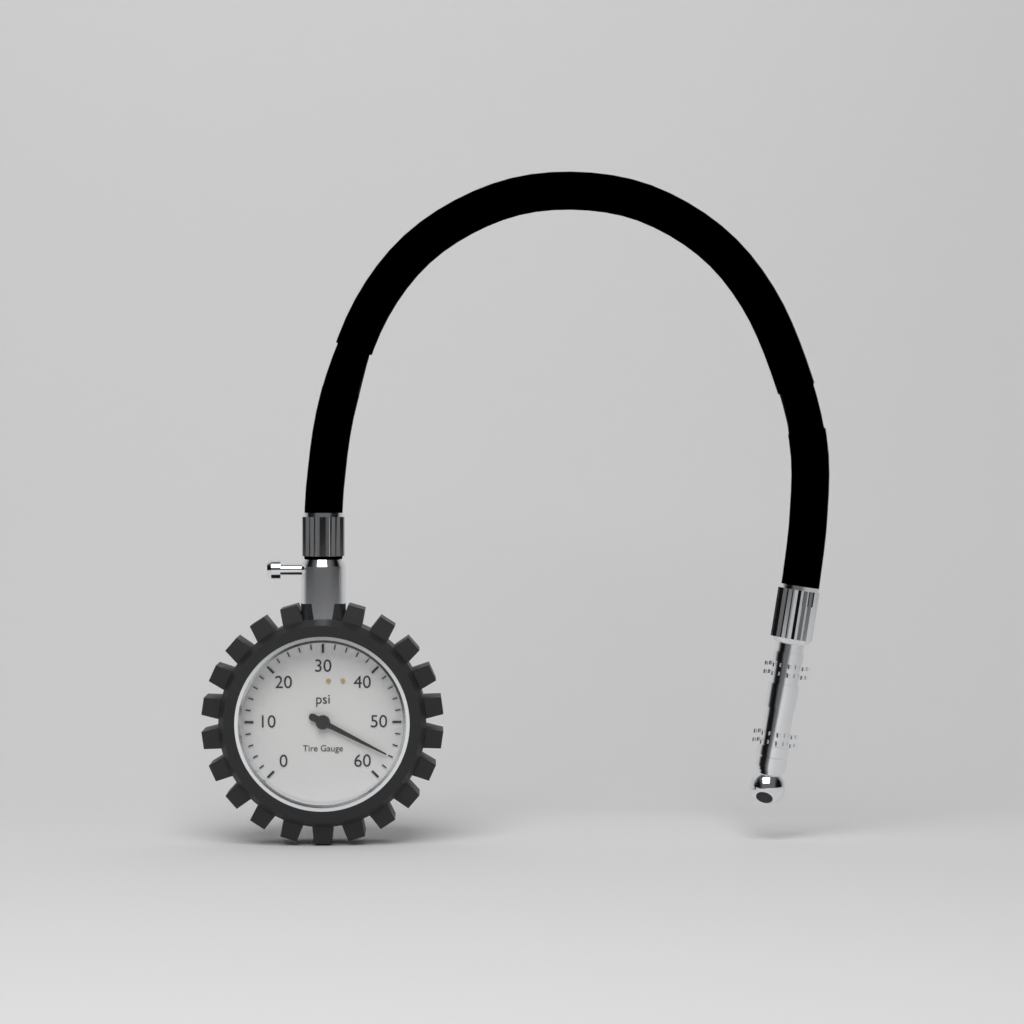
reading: 56 psi
